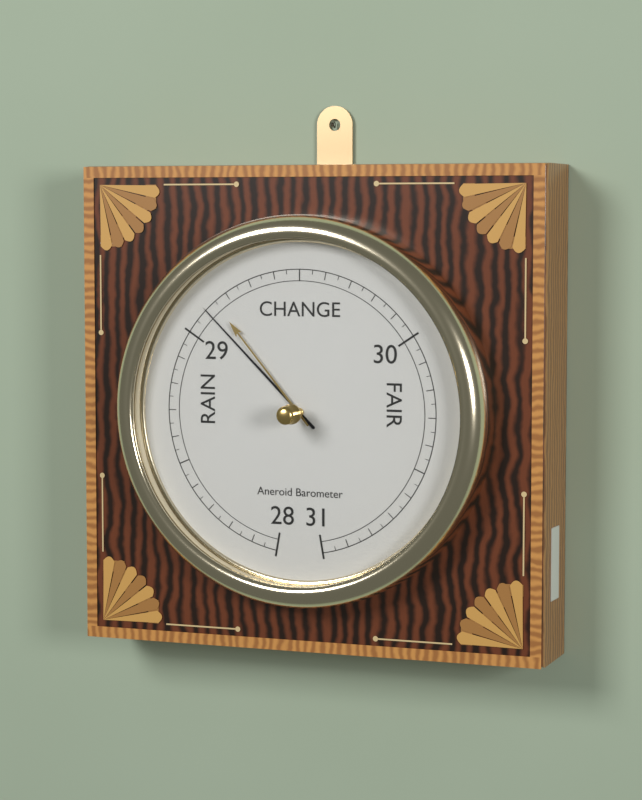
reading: 29.10 inHg
